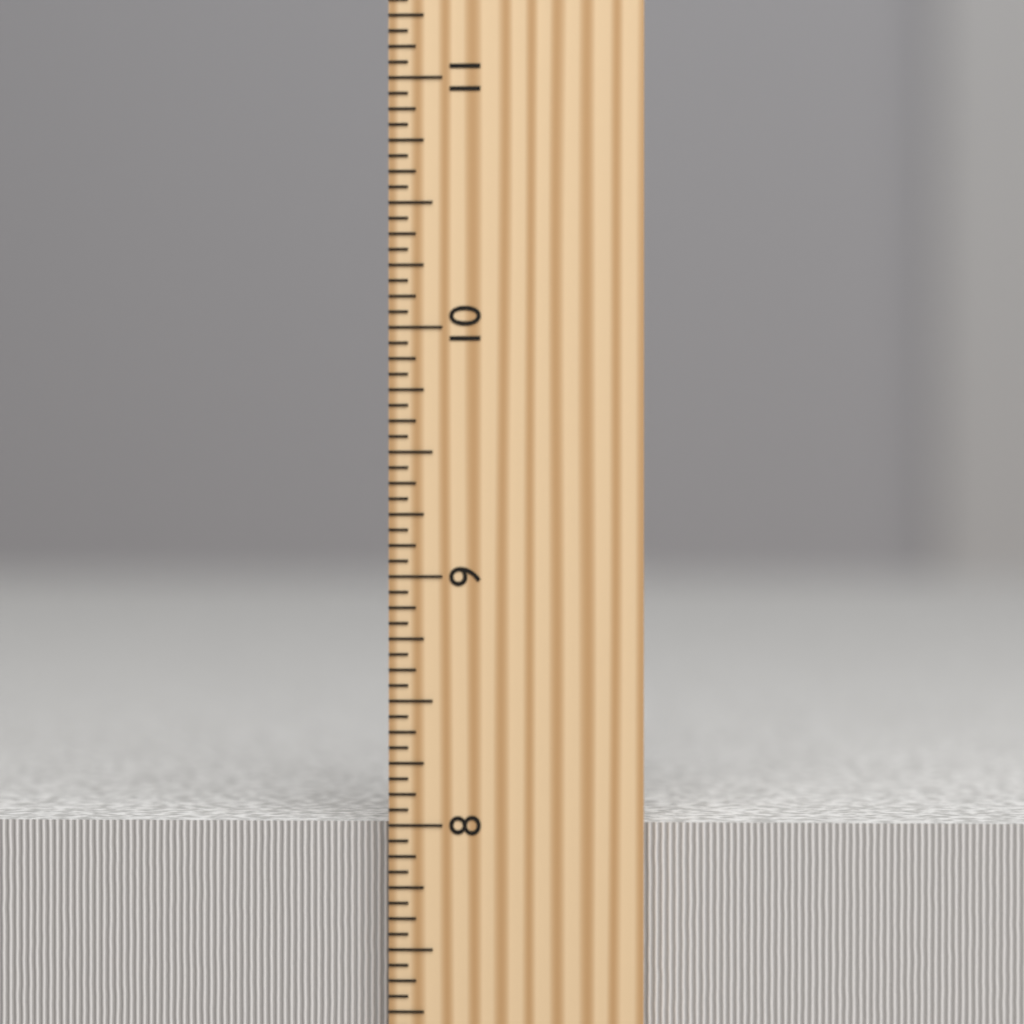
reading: 8.0000 inch
